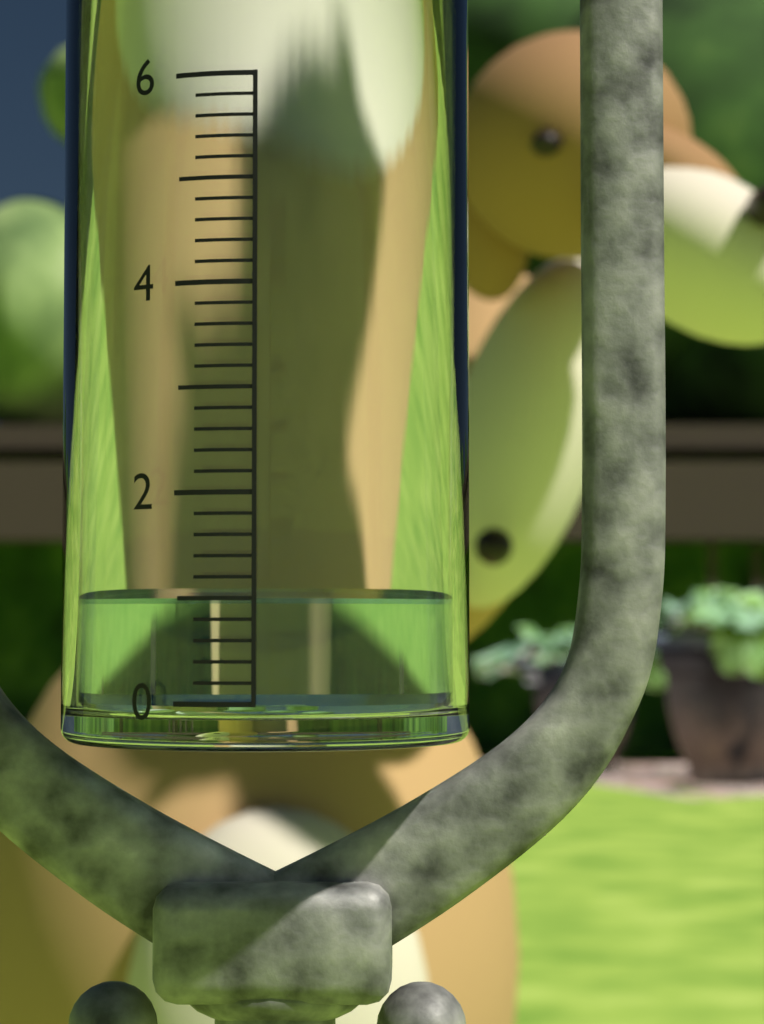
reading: 1.0 (no unit)
